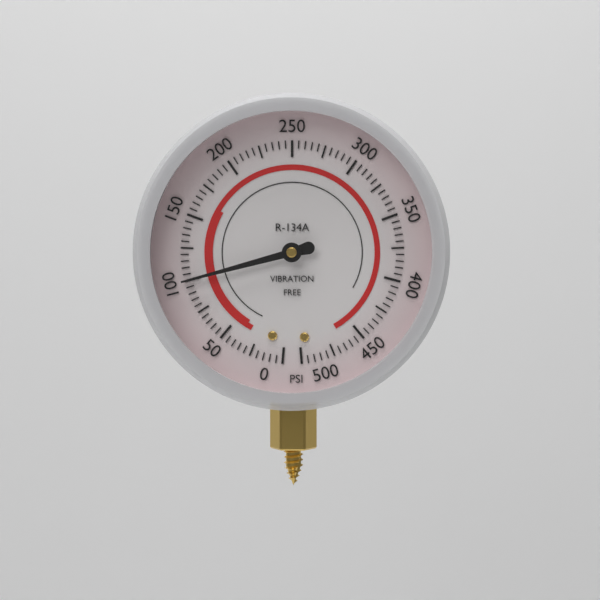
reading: 100 psi
